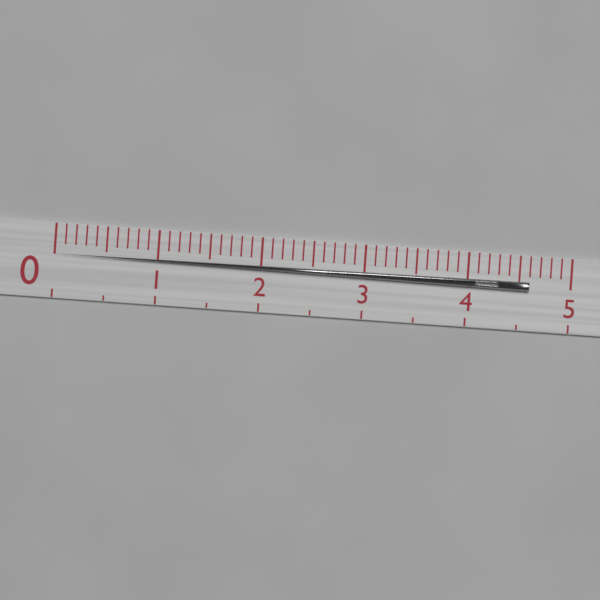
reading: 4.6 (no unit)
